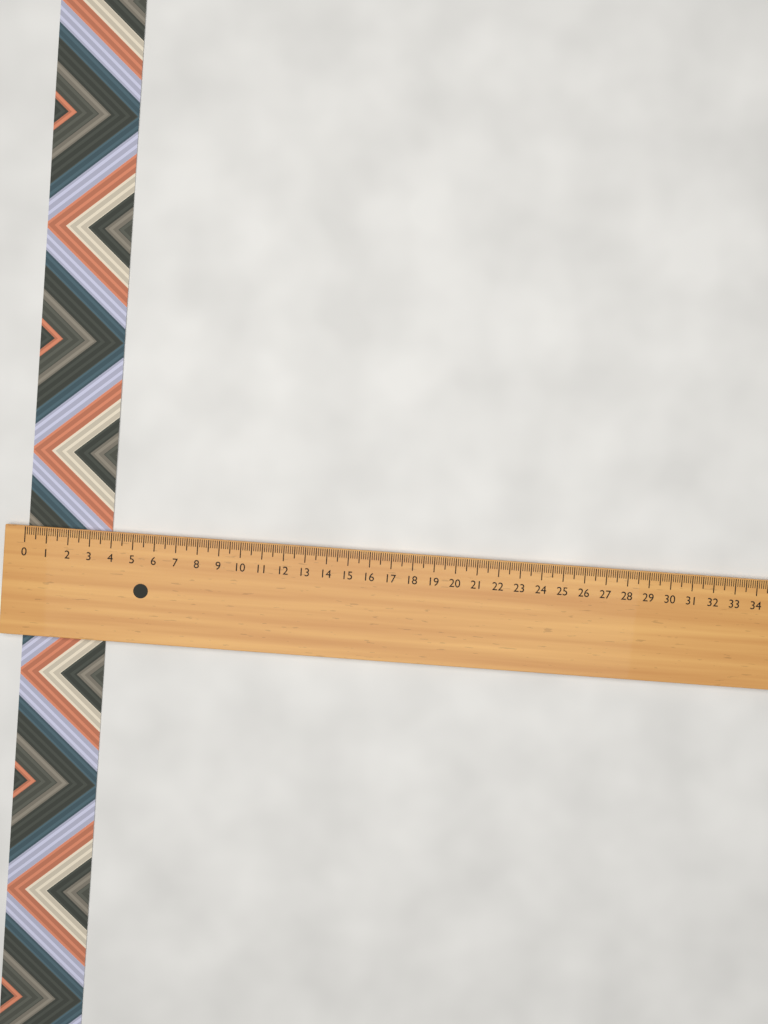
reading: 3.9 (no unit)
